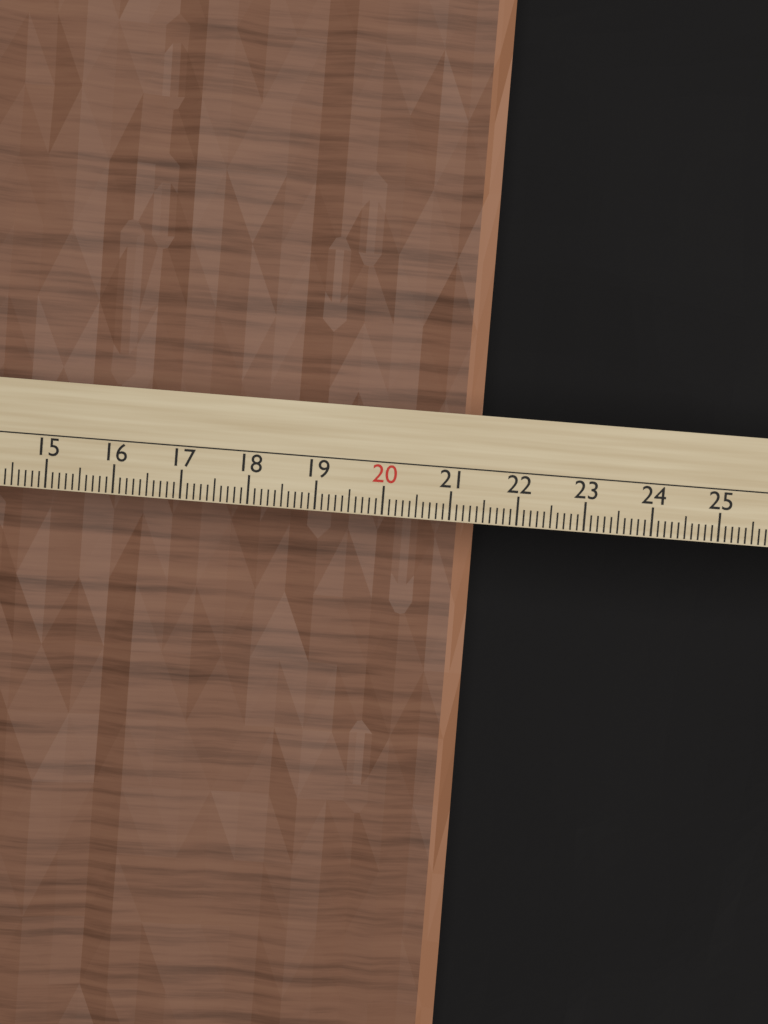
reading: 21.5 cm
